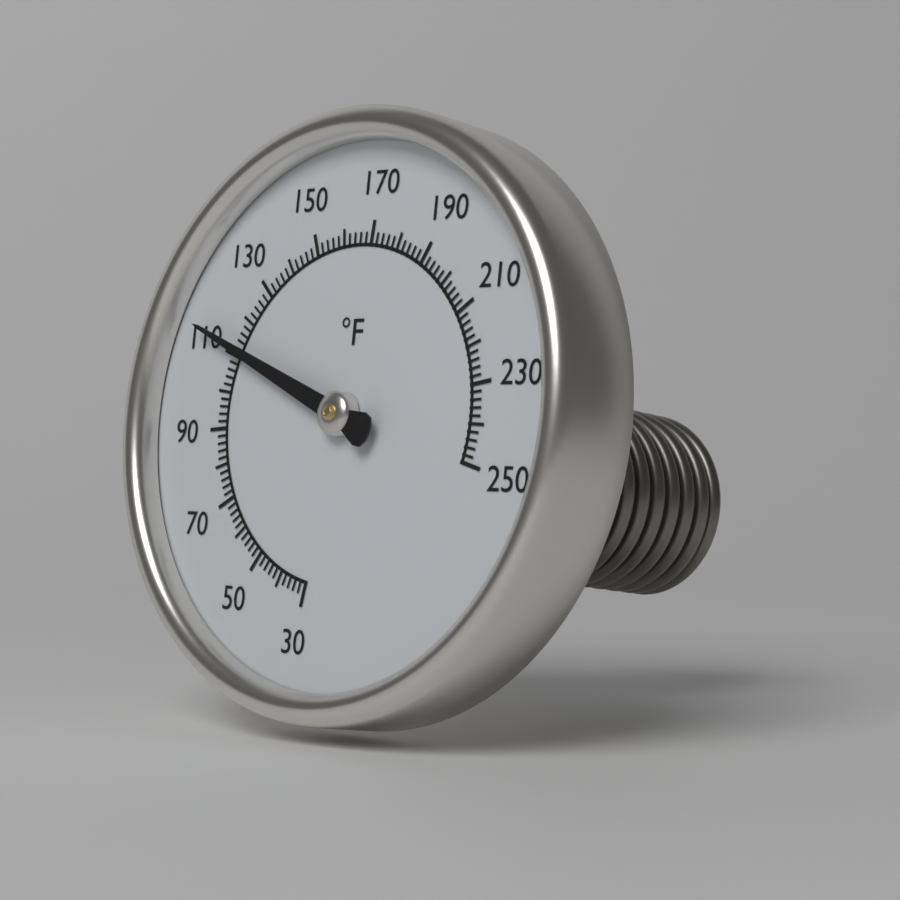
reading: 112 °F
